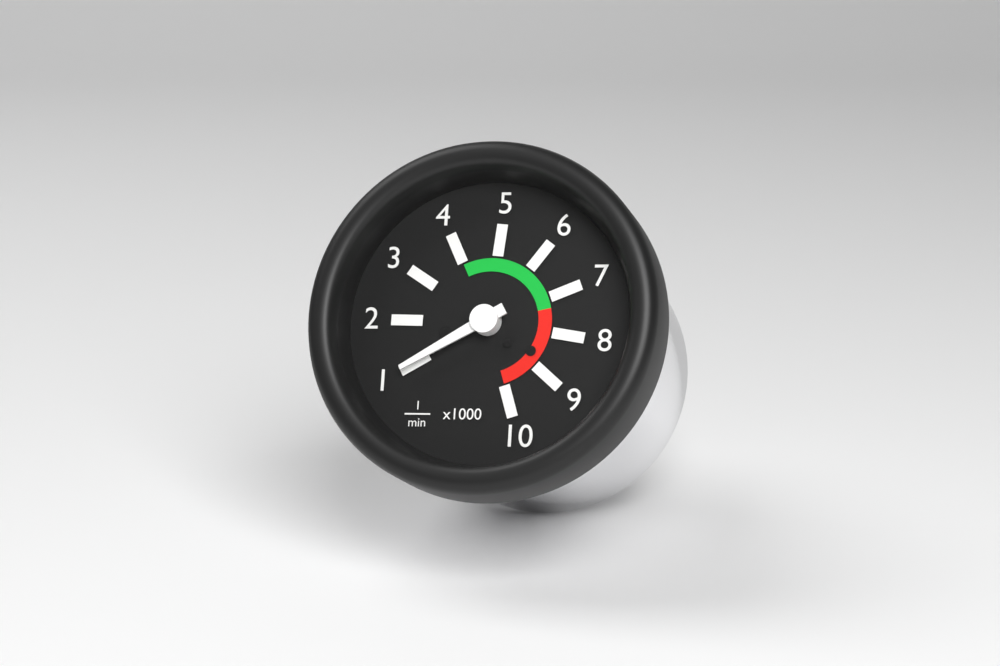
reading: 1000 1/min
